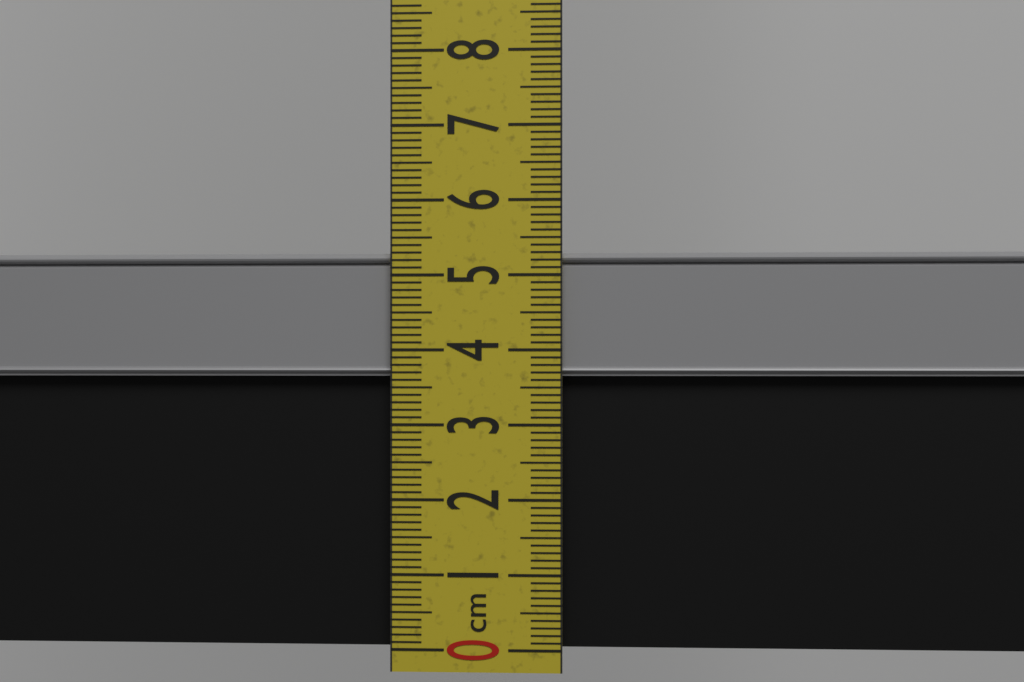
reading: 5.3 cm
